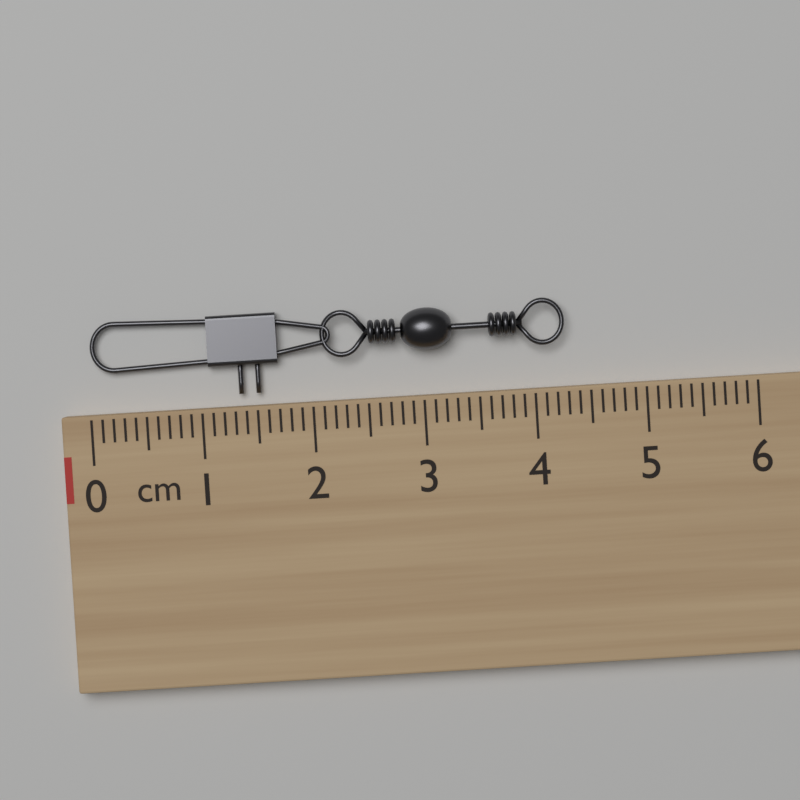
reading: 4.3 cm
